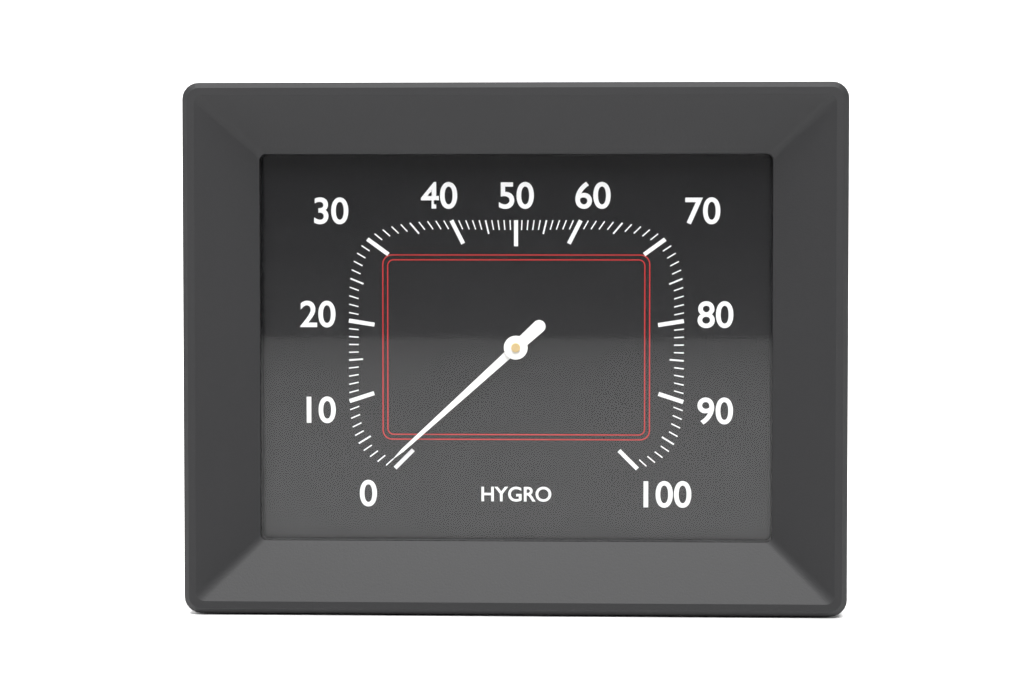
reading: 1 %
